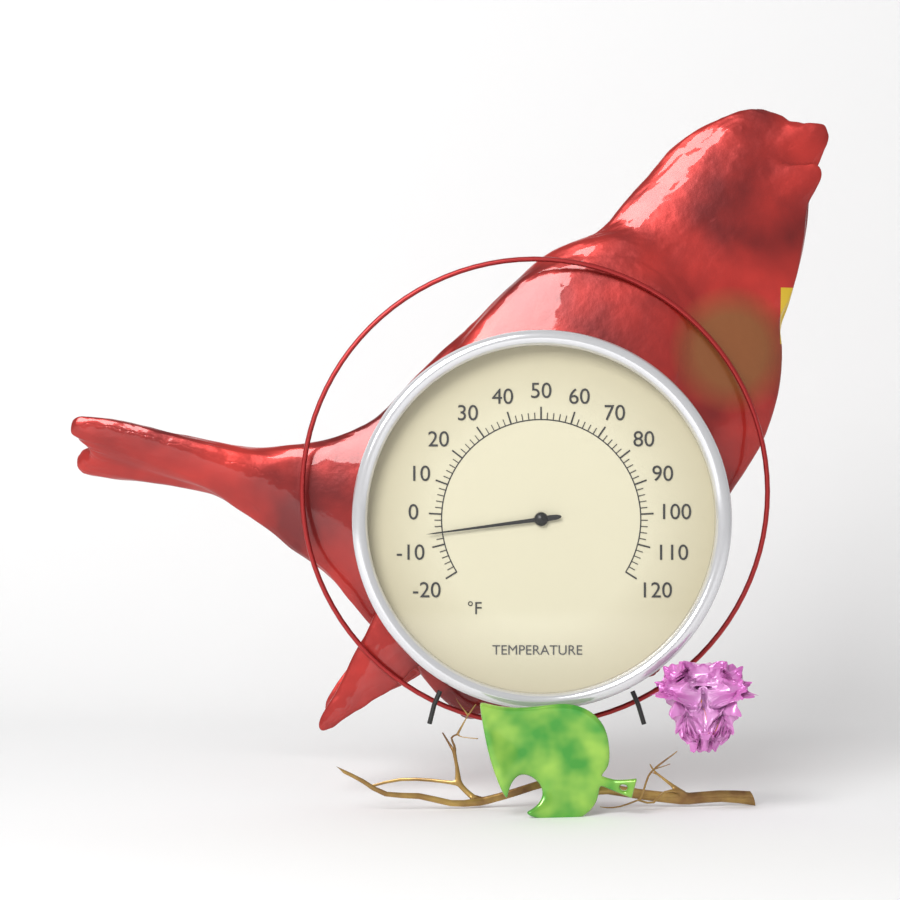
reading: -6 °F
